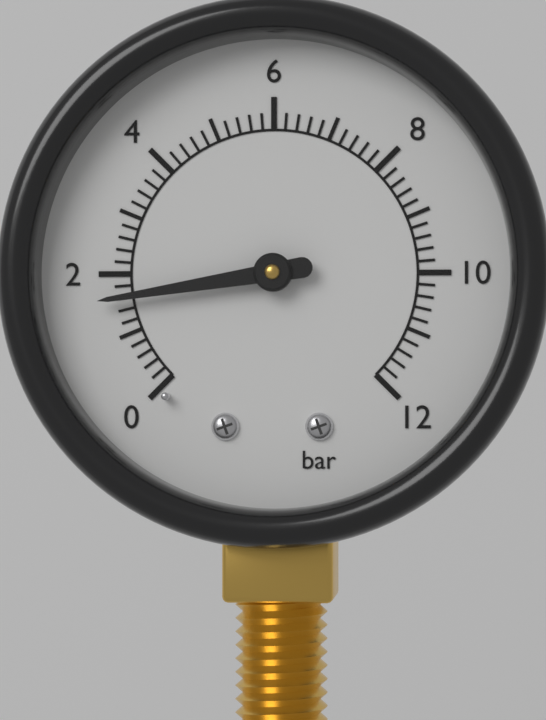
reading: 1.6 bar
